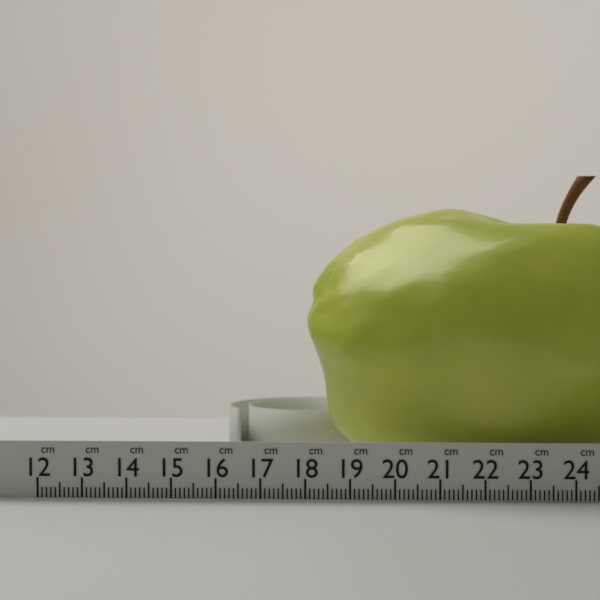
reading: 17.8 cm
